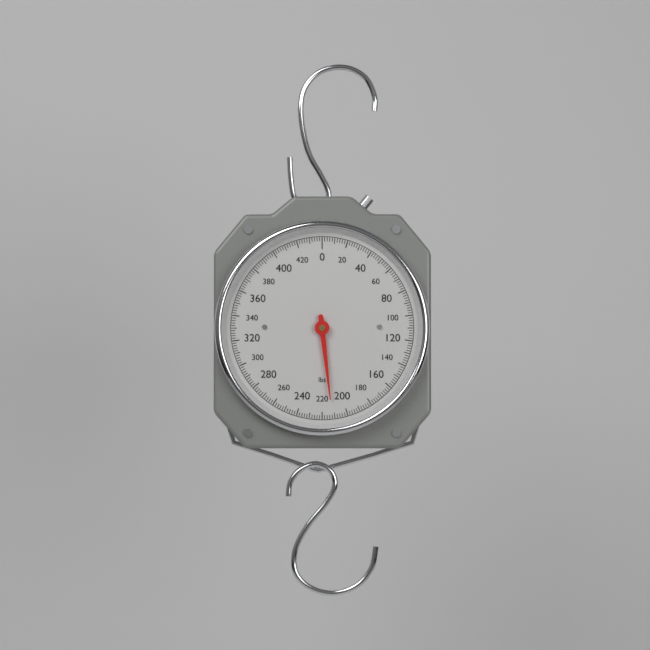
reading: 212 lbs
